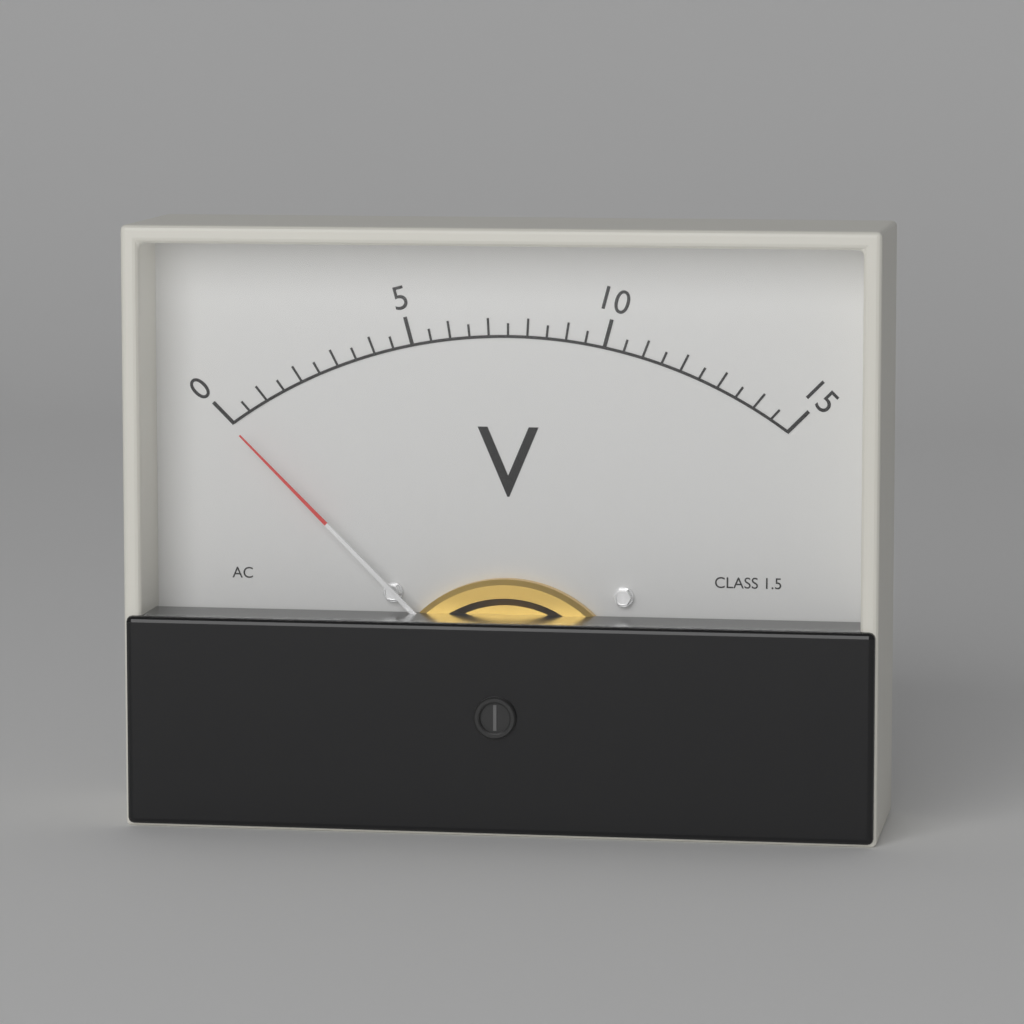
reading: 0.0 V
